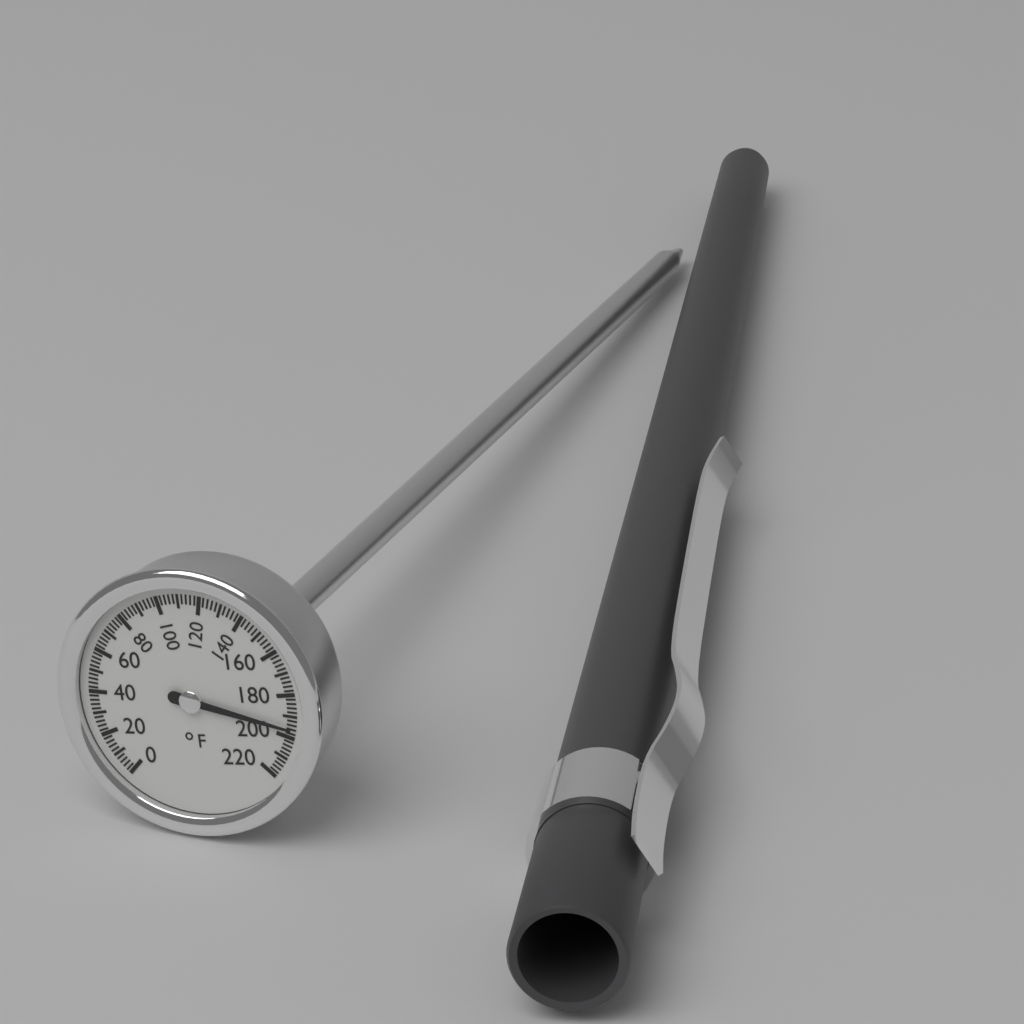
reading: 196 °F
